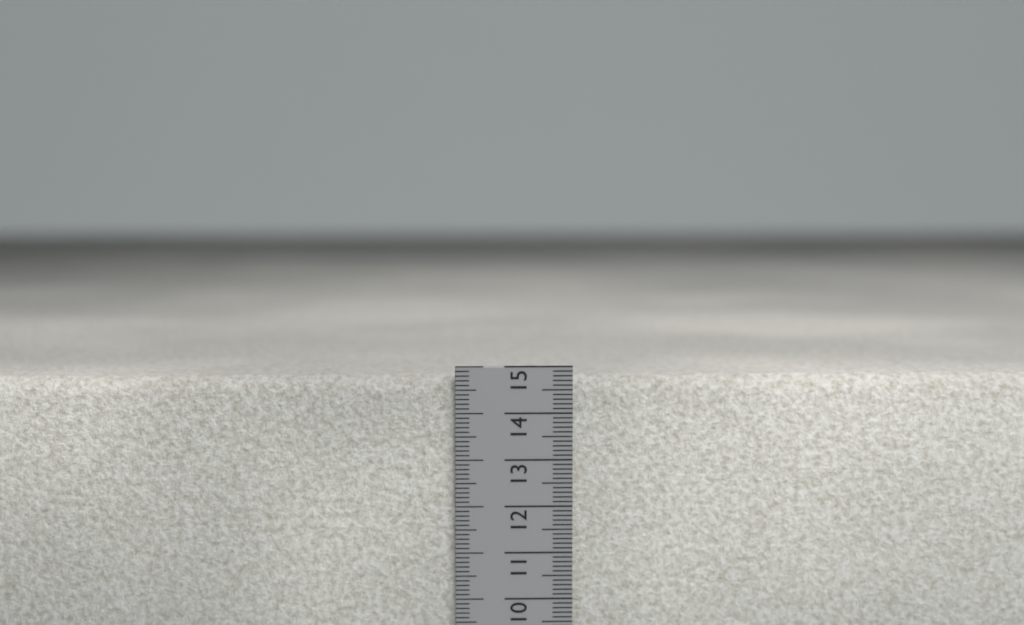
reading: 14.8 cm
